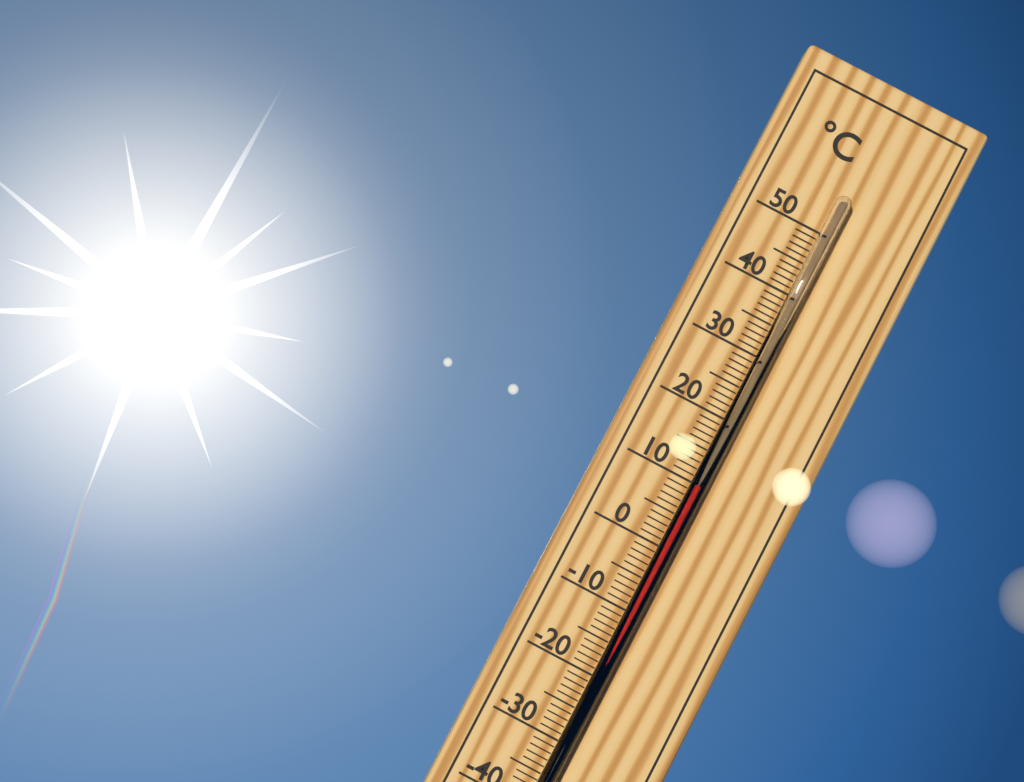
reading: 10 °C
